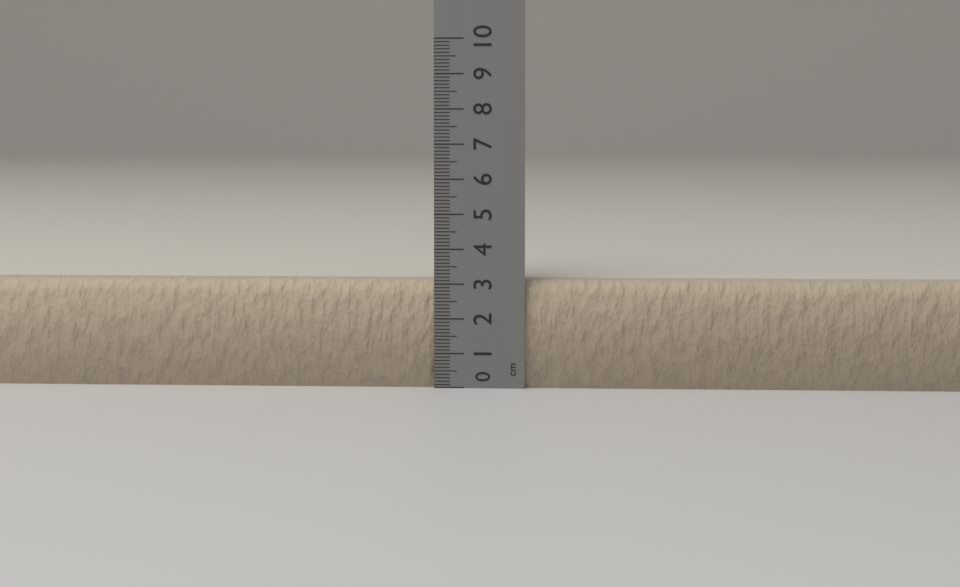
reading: 3.1 cm
